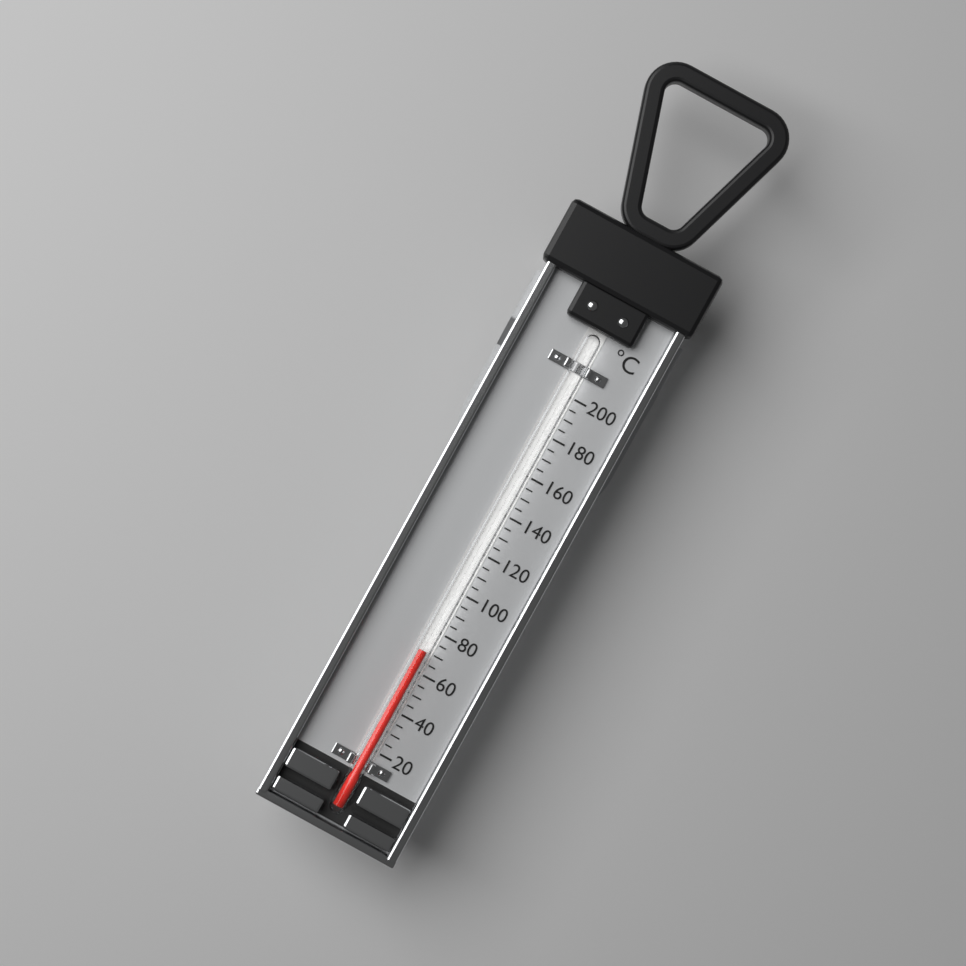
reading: 70 °C
